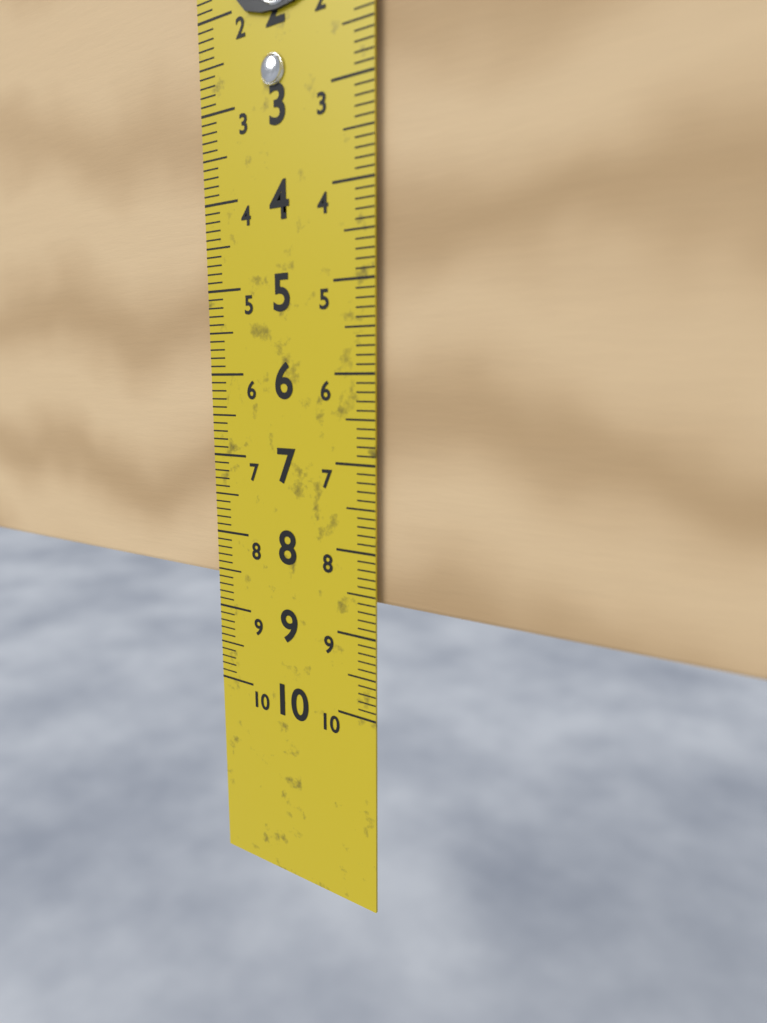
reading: 8.6 cm
